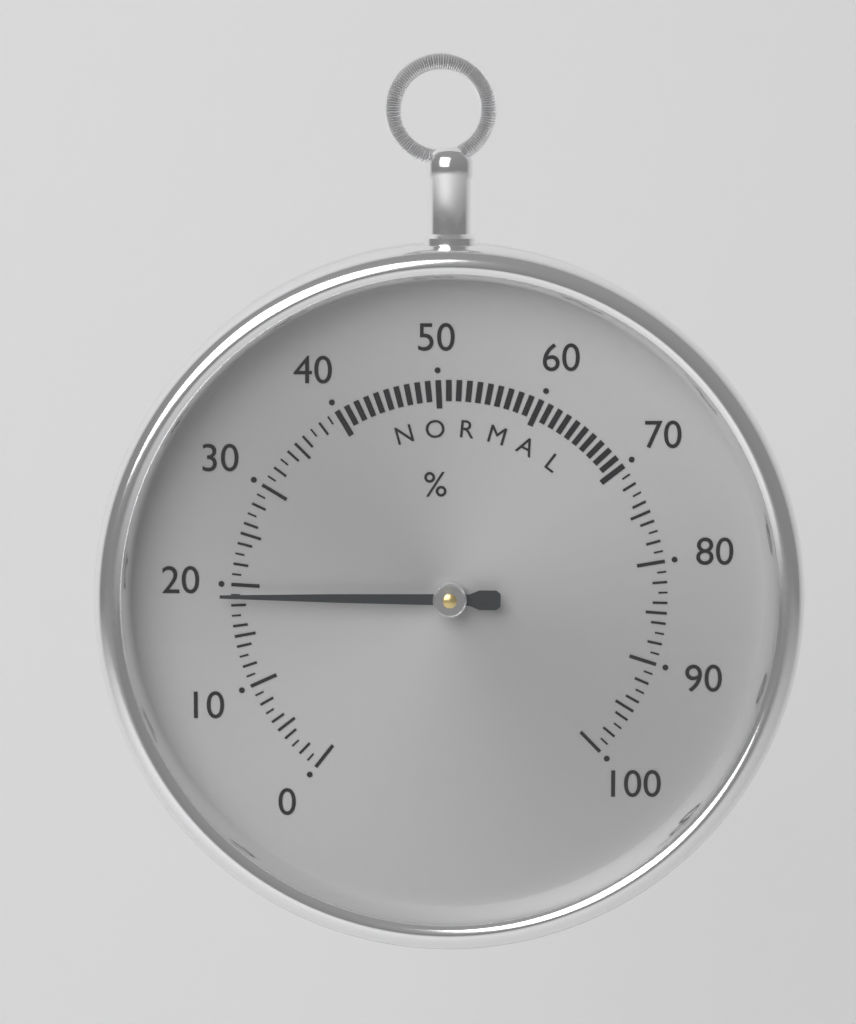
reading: 19 %
